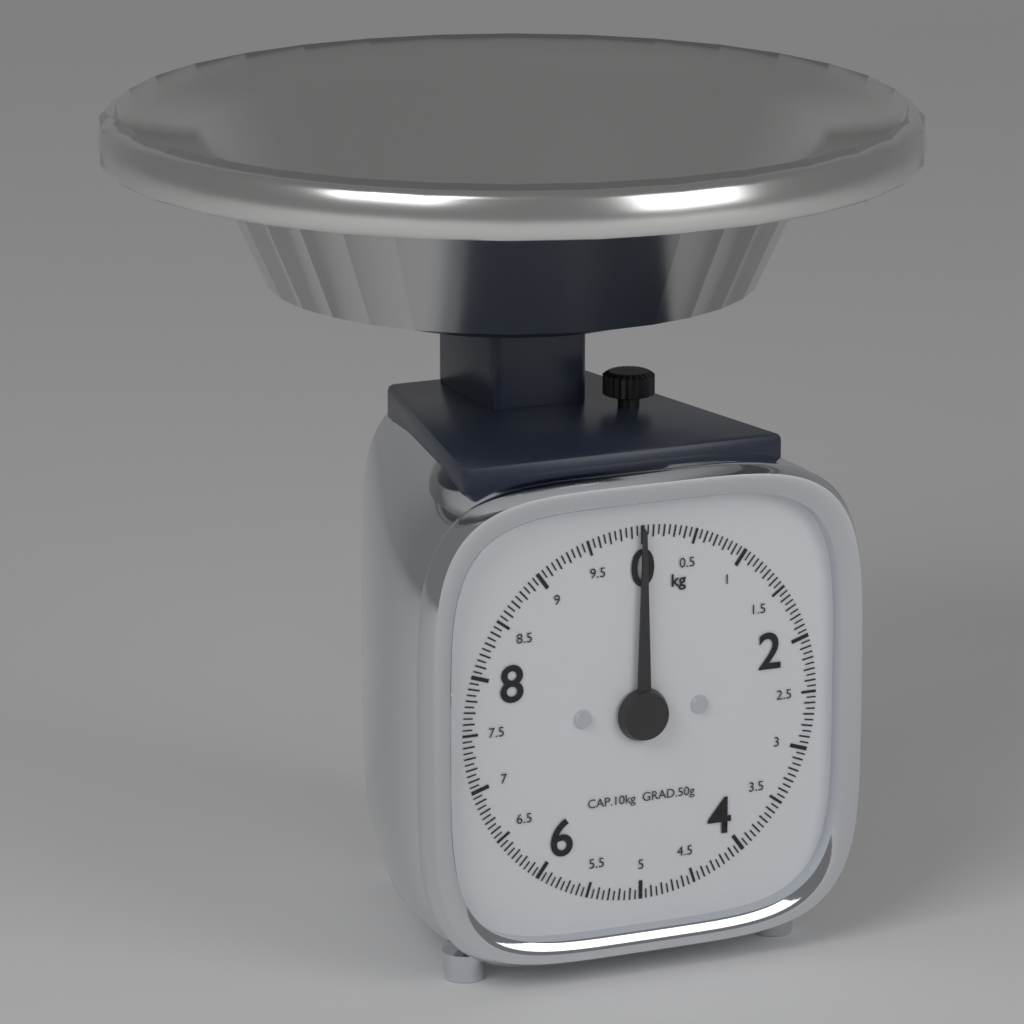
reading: 0.00 kg
